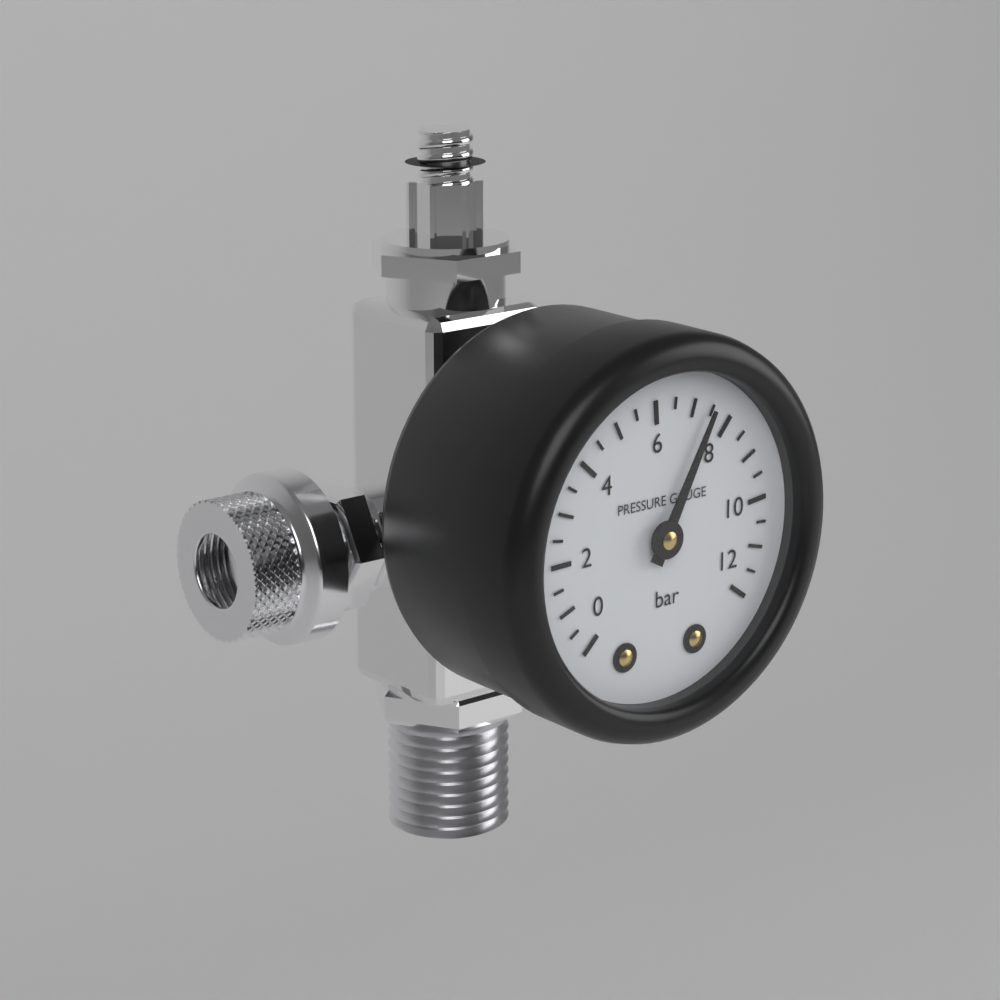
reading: 7.5 bar
